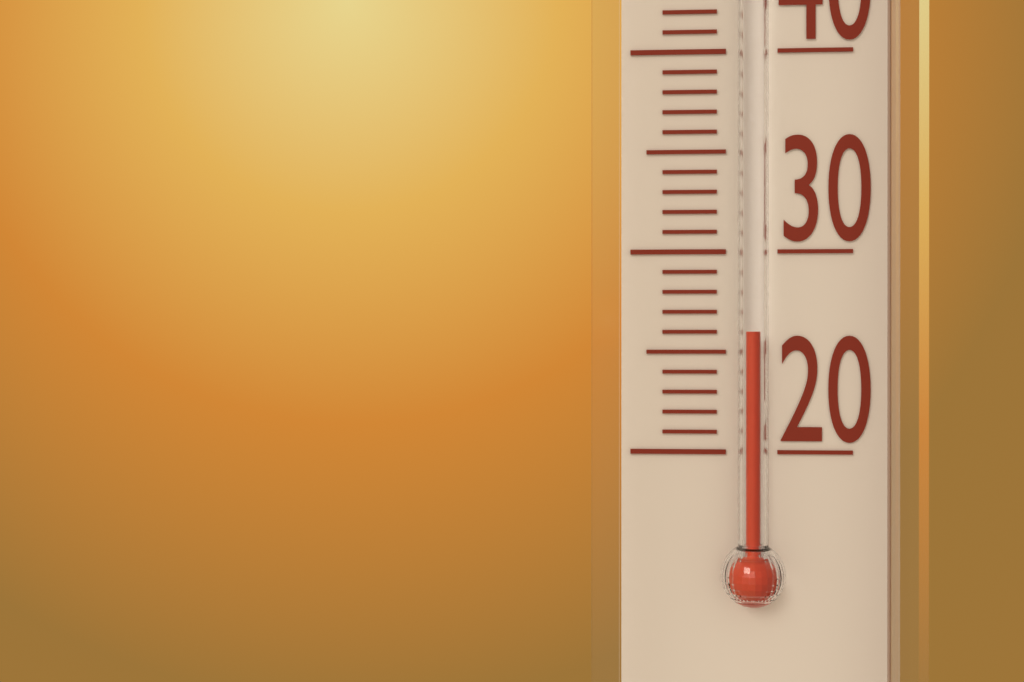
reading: 26 °C
